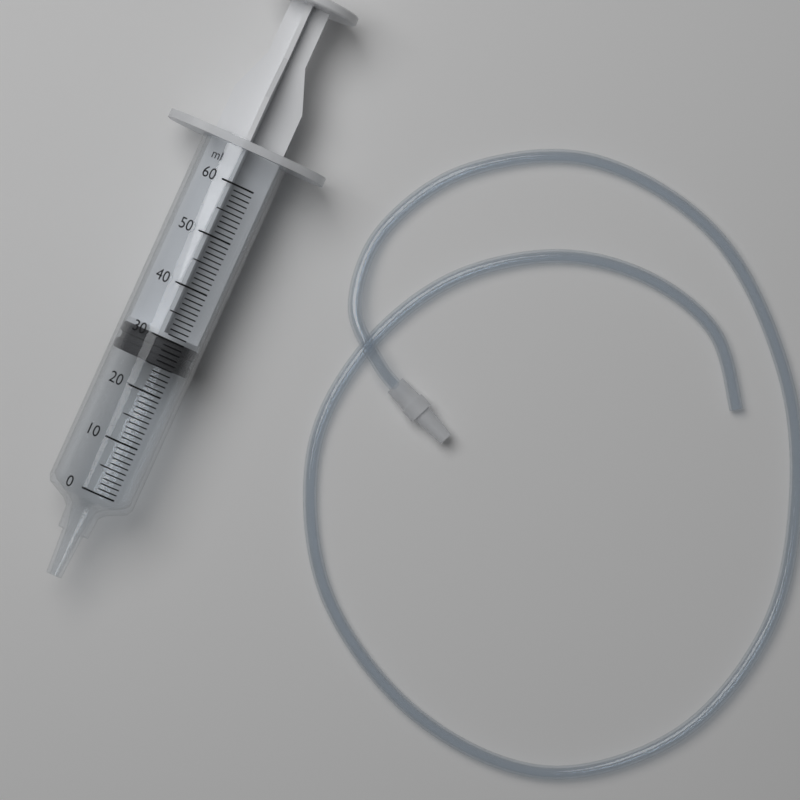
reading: 25 ml
